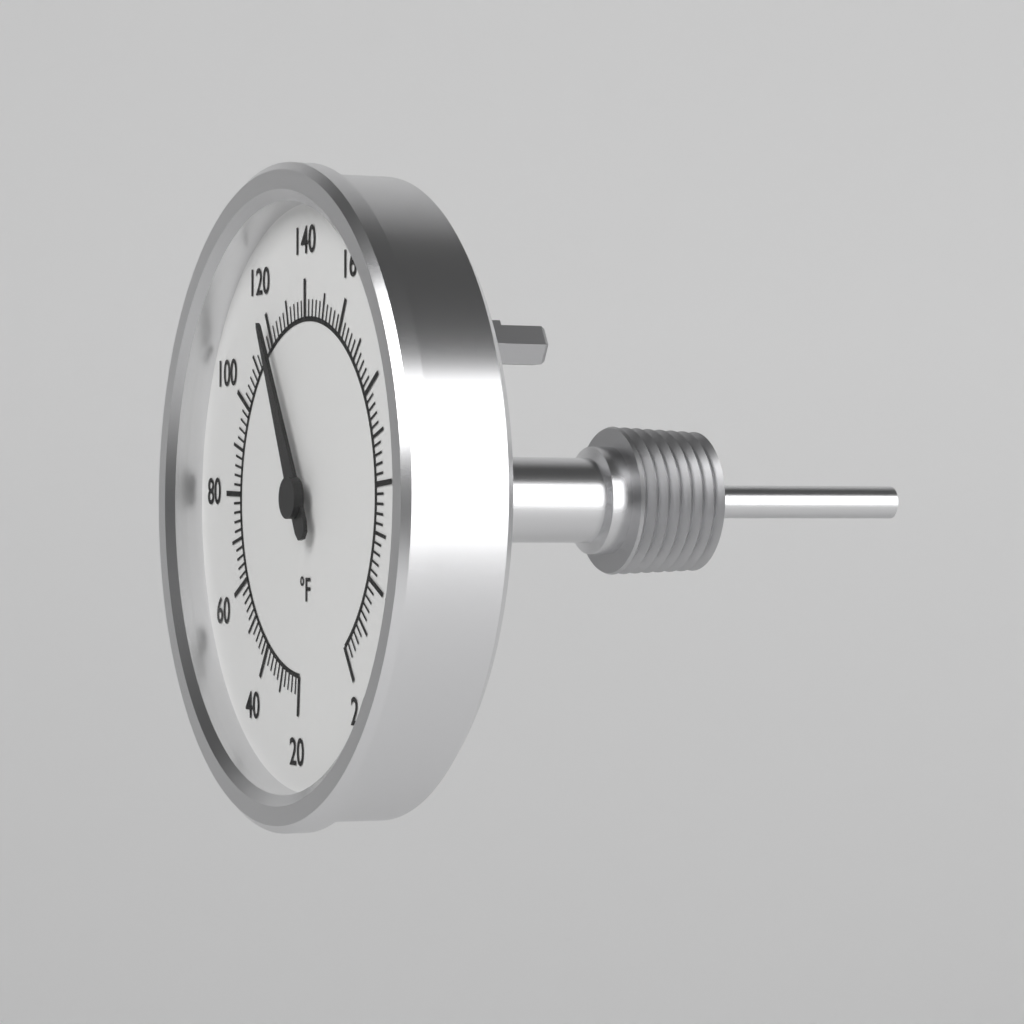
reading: 120 °F
